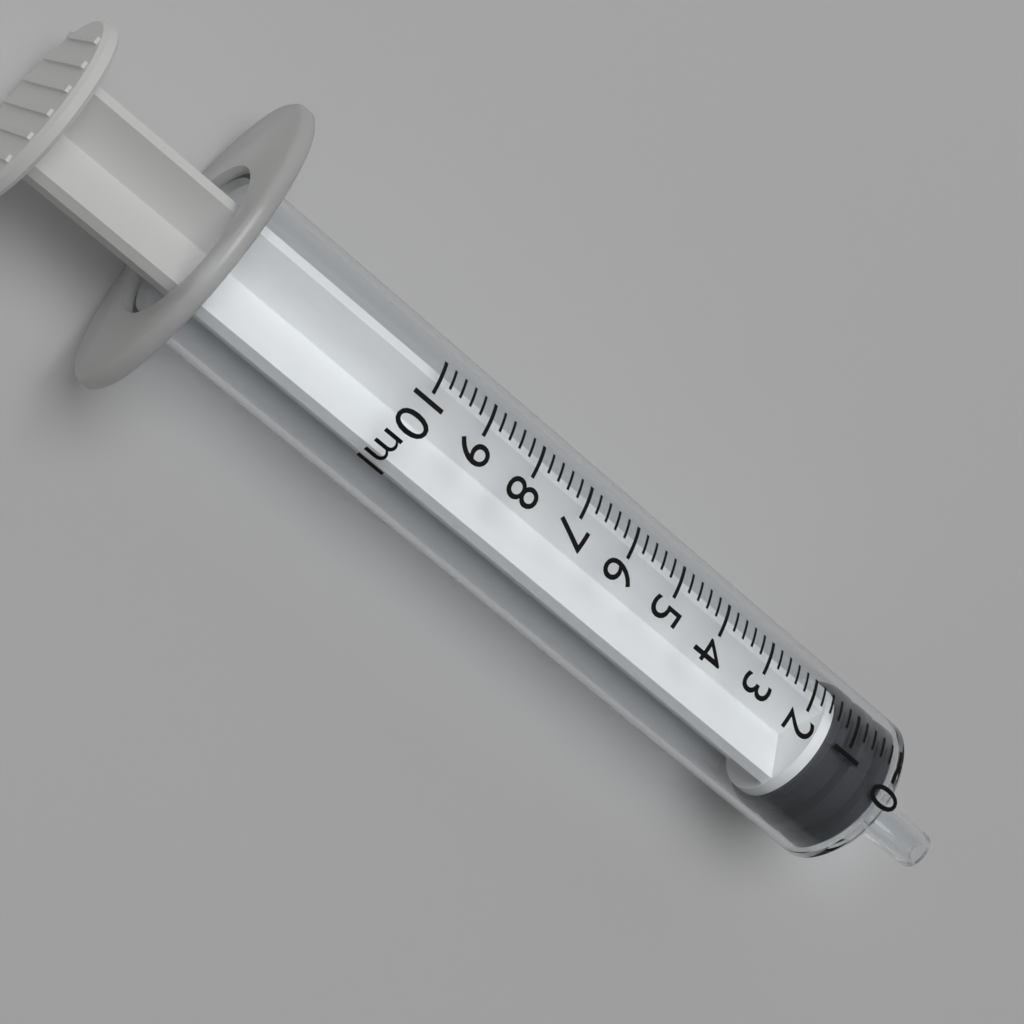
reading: 0.0 ml
